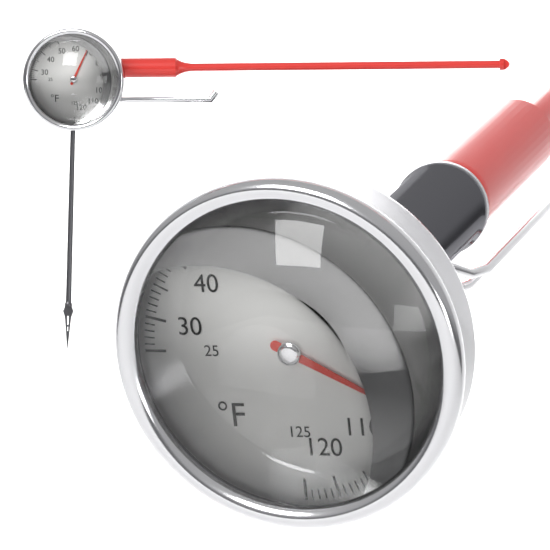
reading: 102 °F
